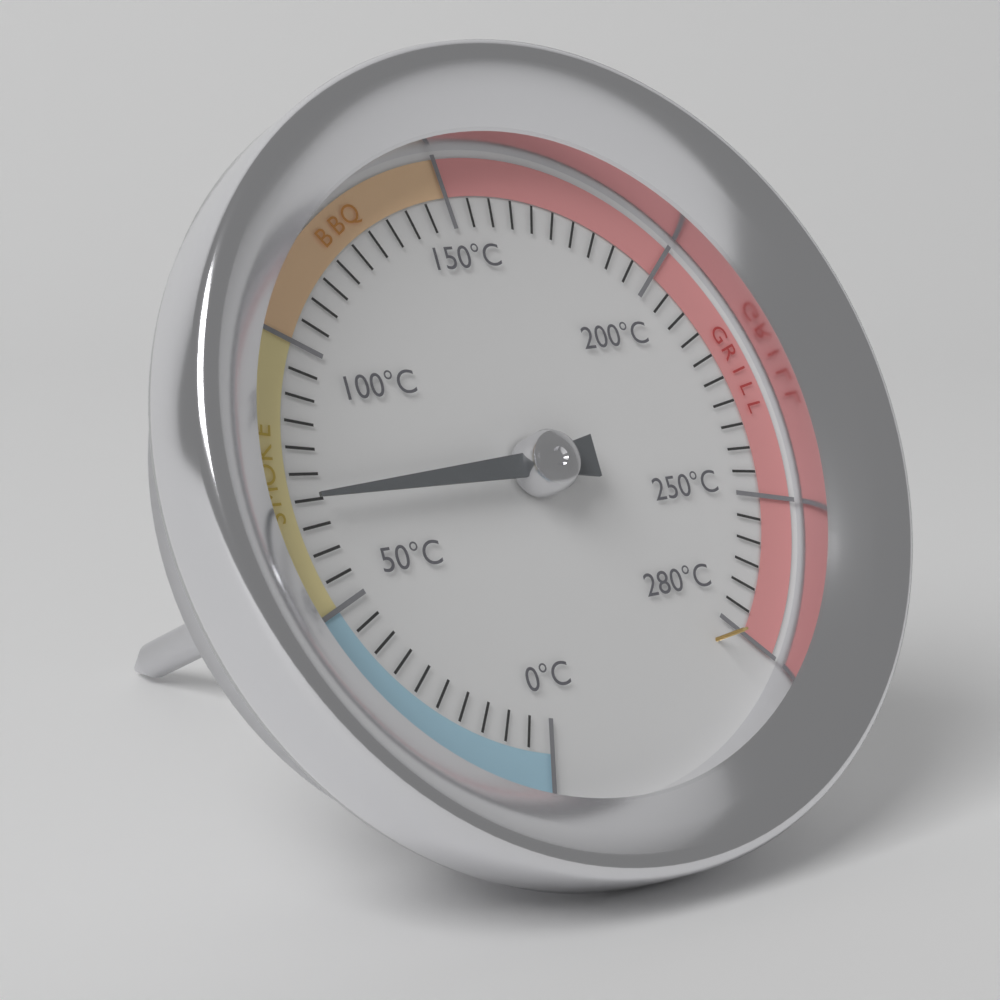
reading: 70 °C
